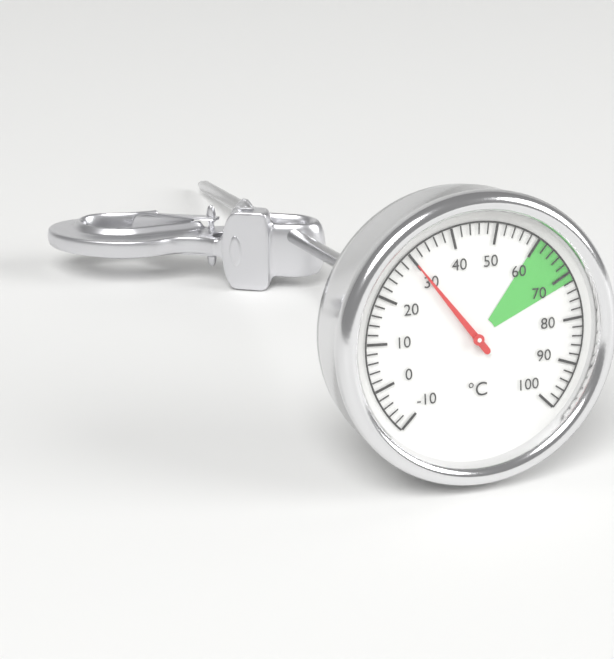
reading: 30 °C
